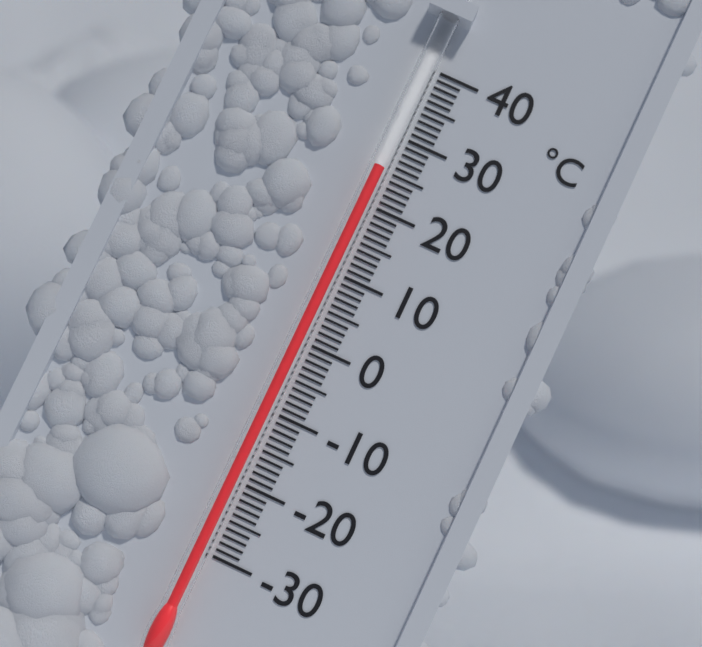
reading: 25 °C
